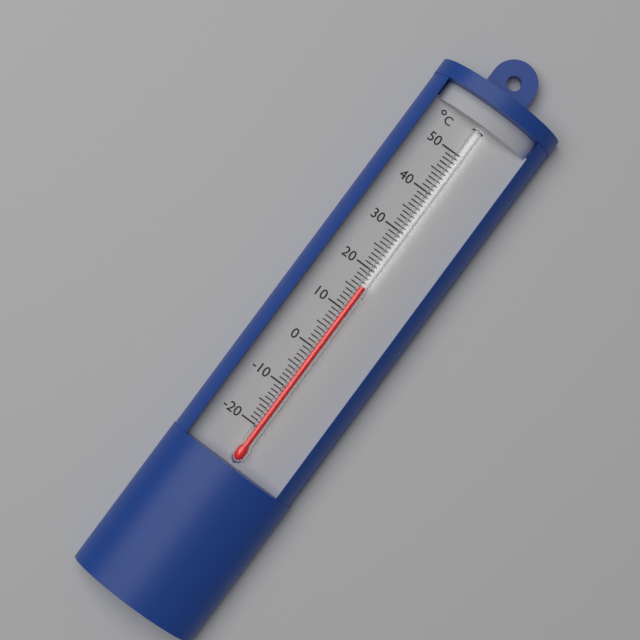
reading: 16 °C
